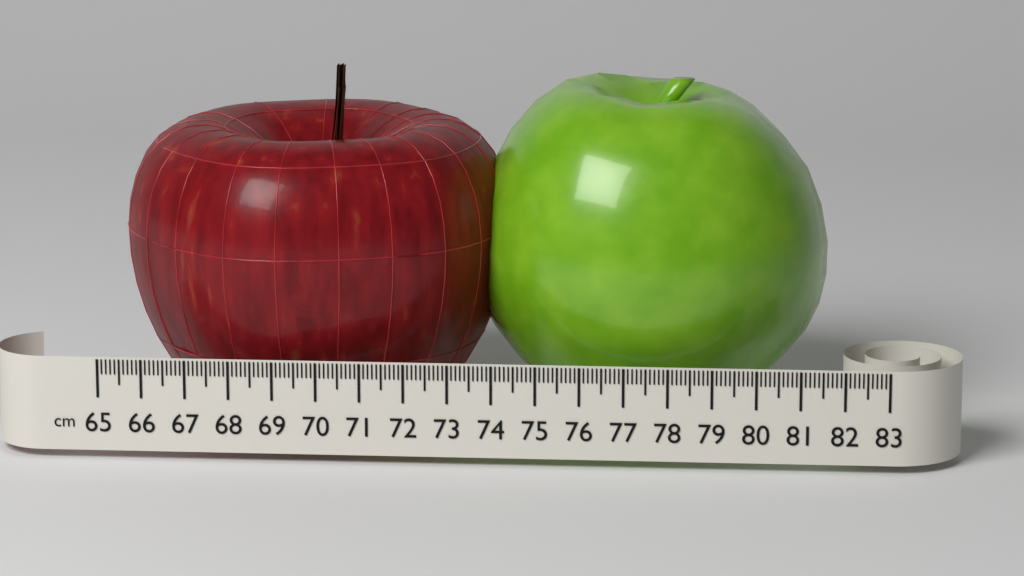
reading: 74.1 cm
